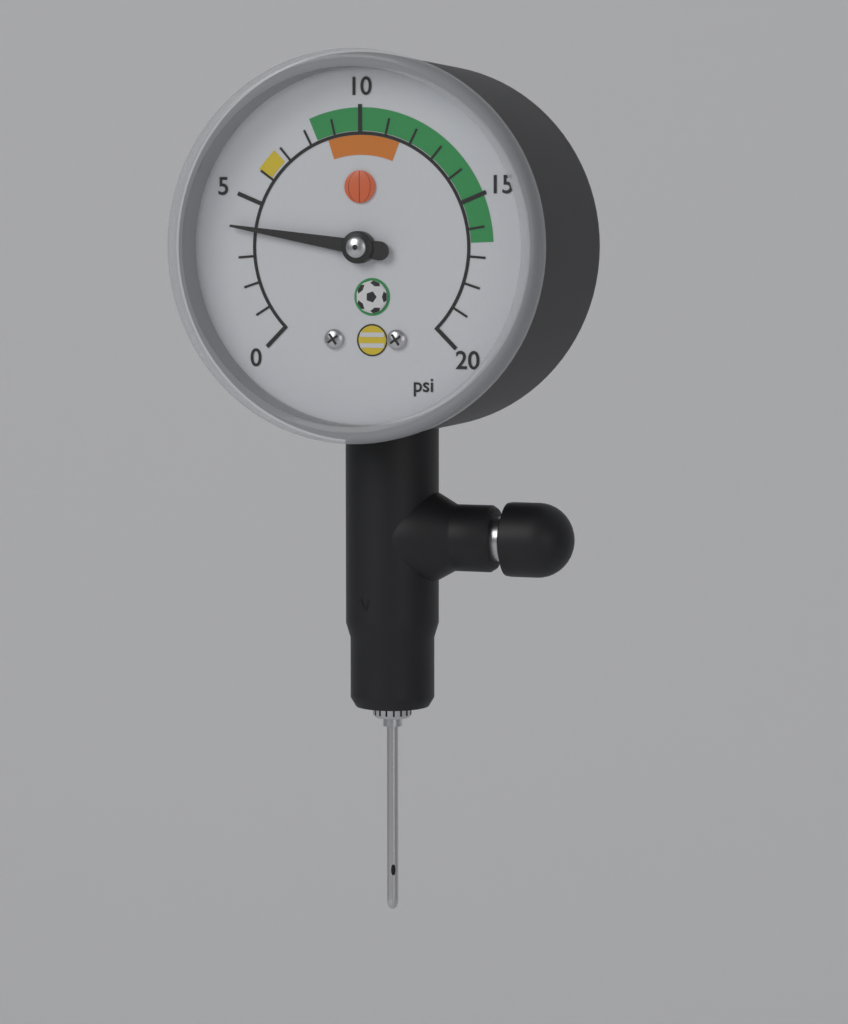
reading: 4 psi
